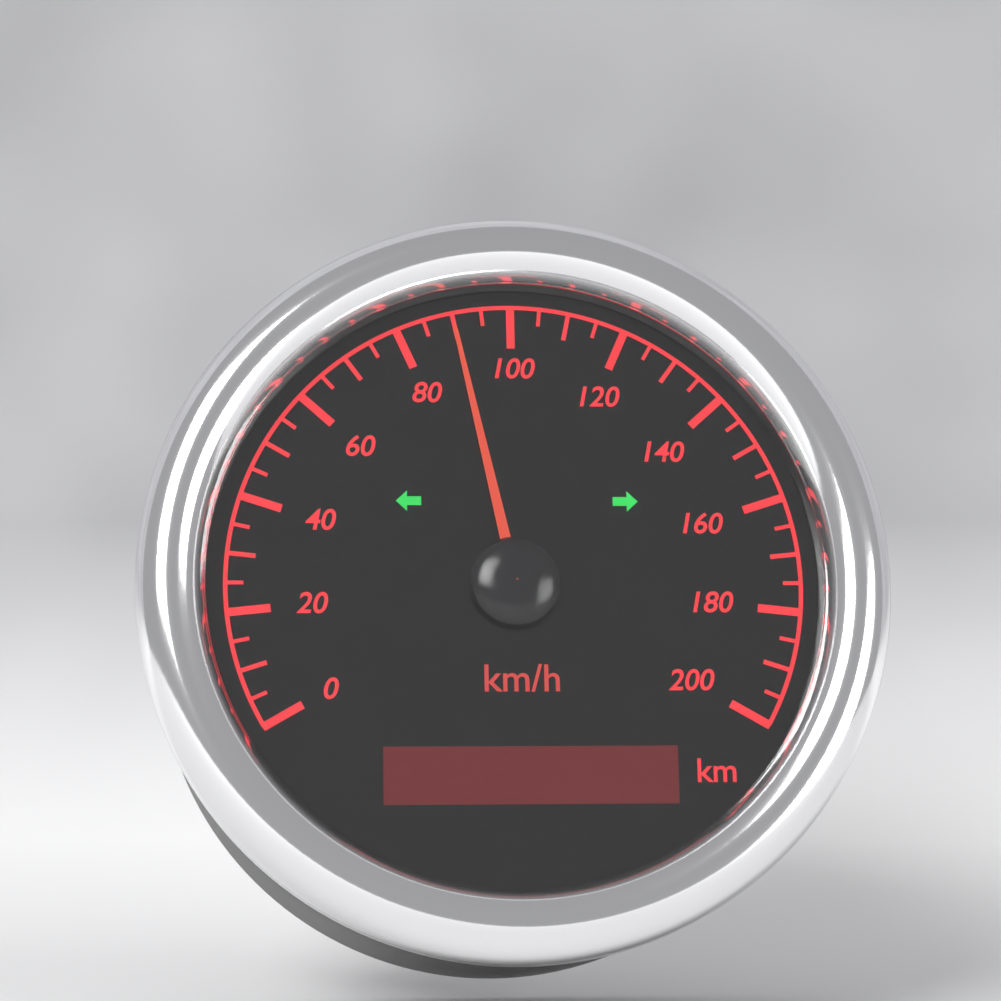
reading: 90 km/h
